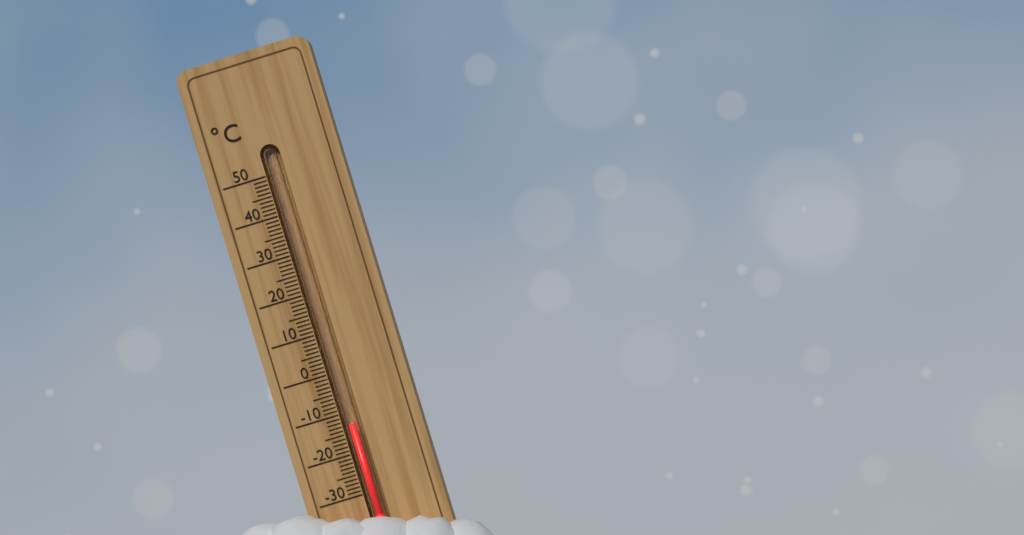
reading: -13 °C
